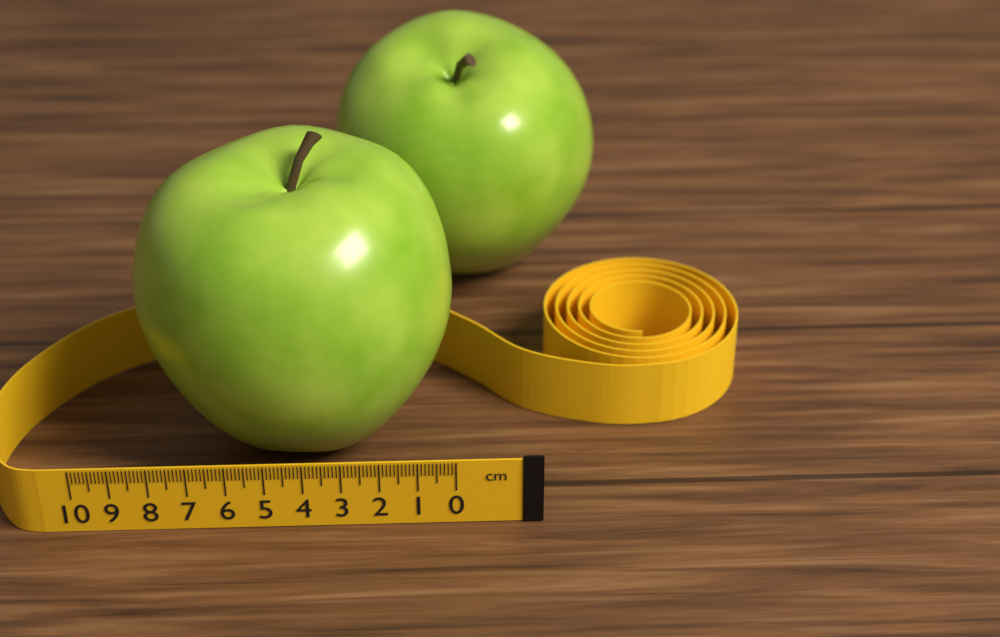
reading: 8.6 cm
